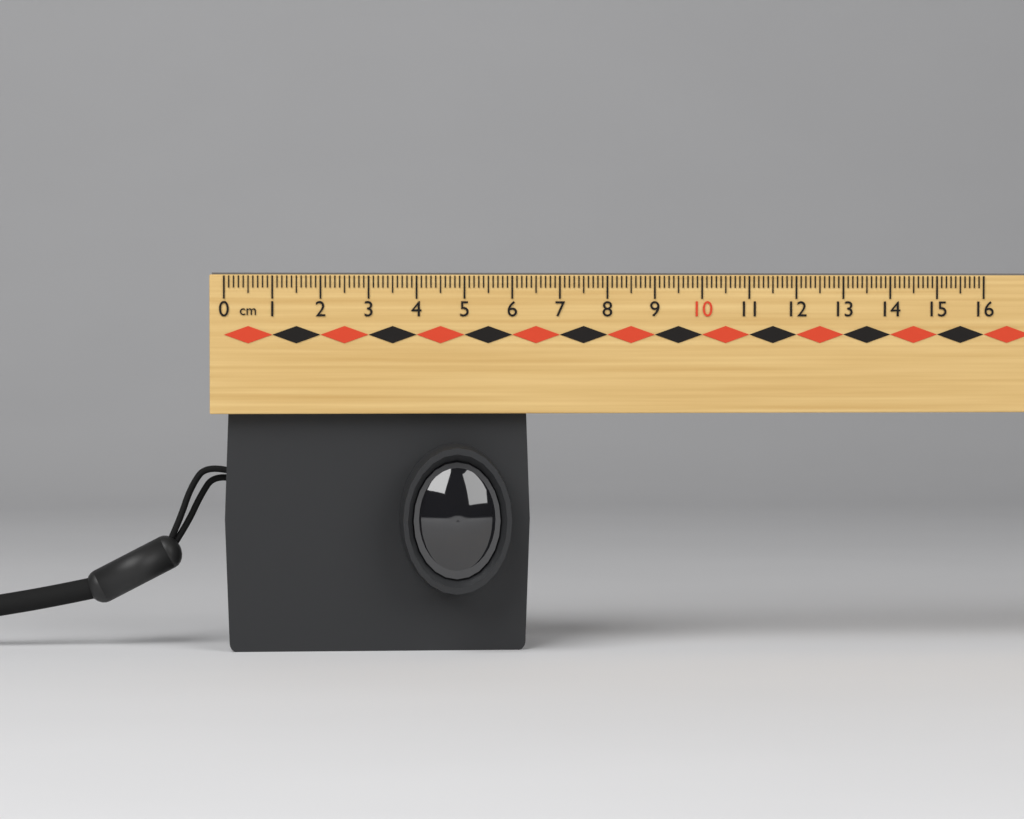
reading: 6.4 cm
